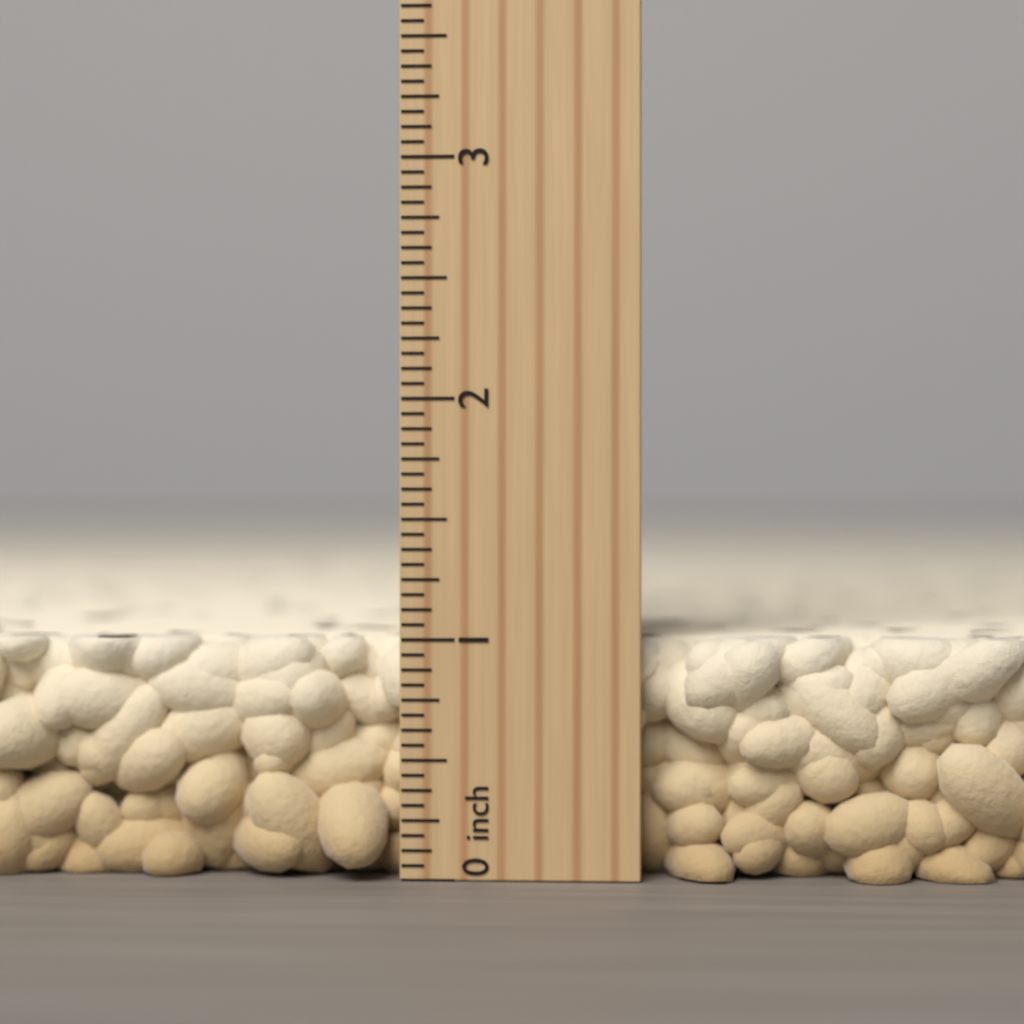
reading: 1.0000 inch
